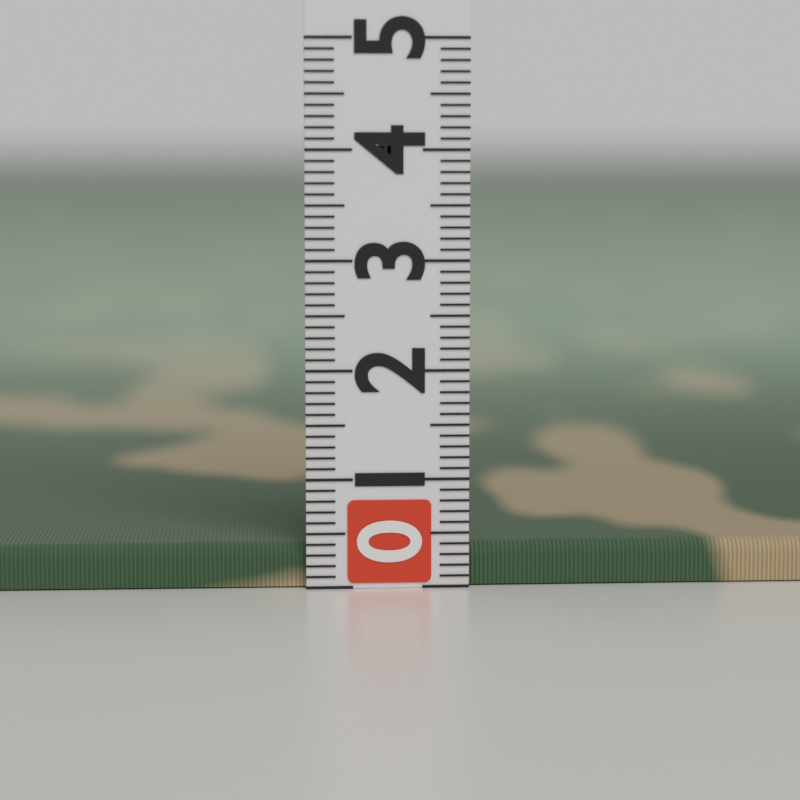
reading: 0.4 (no unit)
